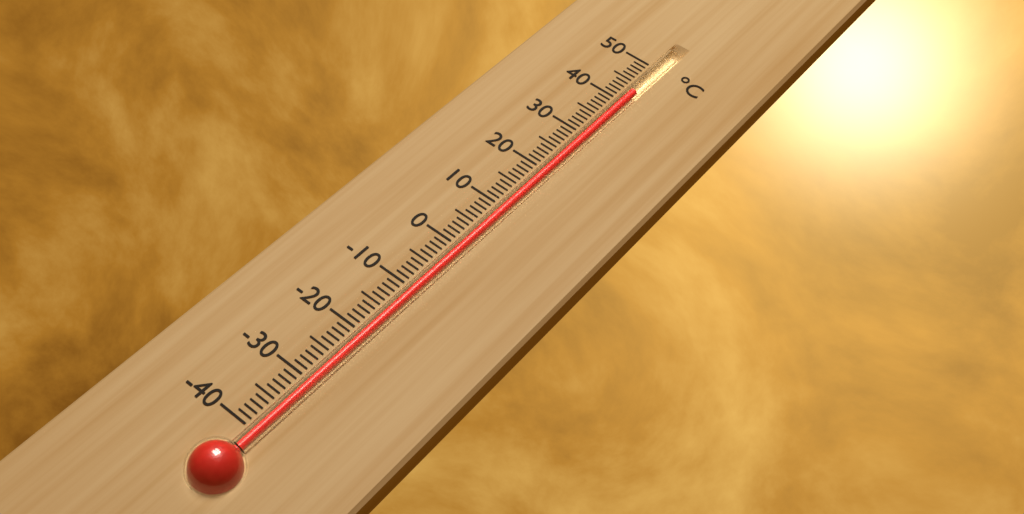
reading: 43 °C
